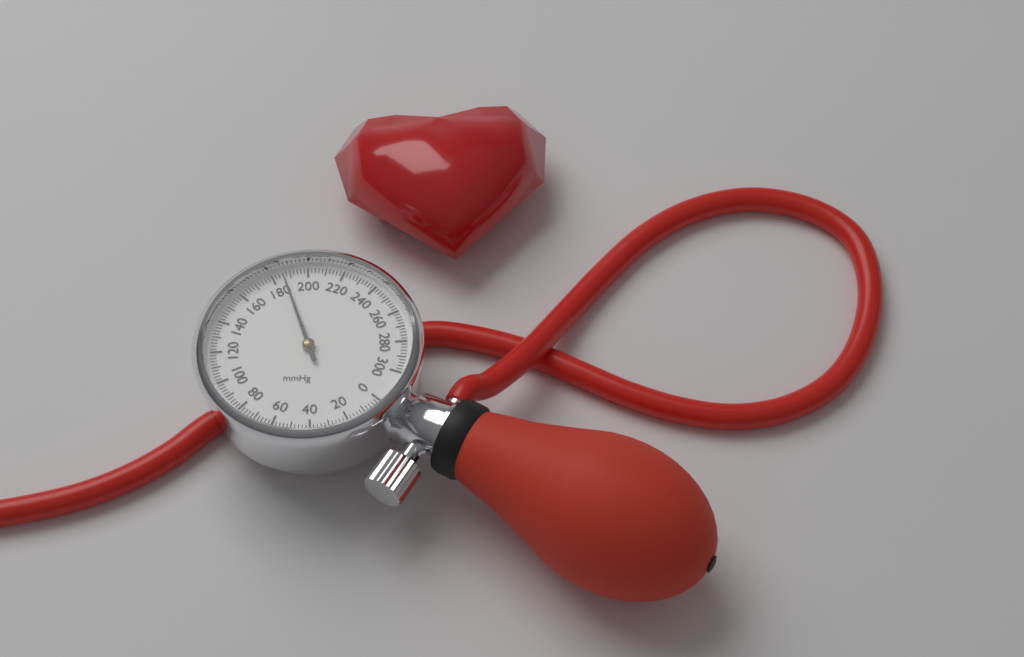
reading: 186 mmHg
